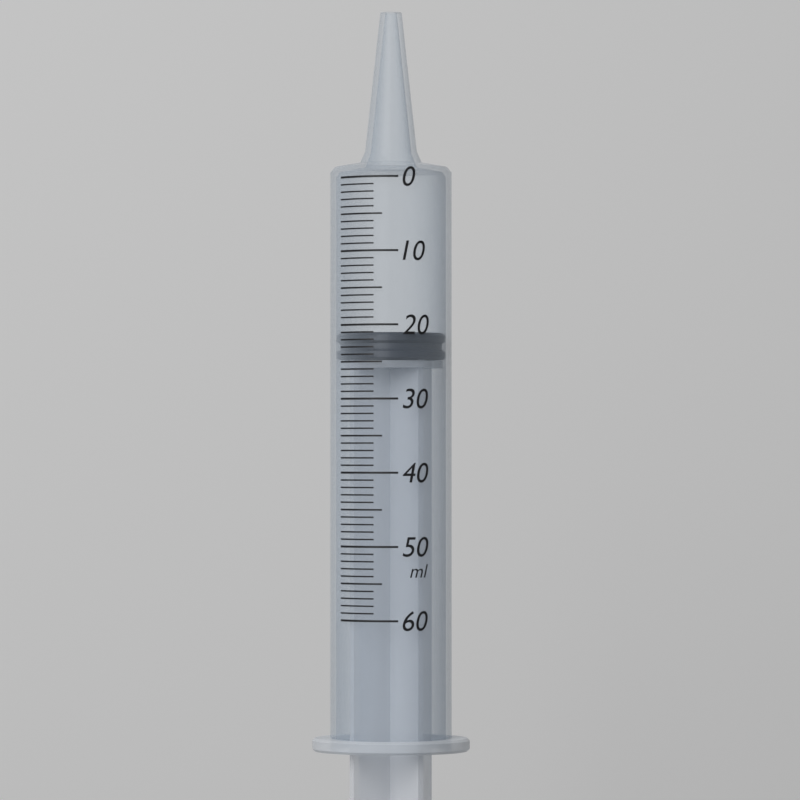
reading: 21 ml
